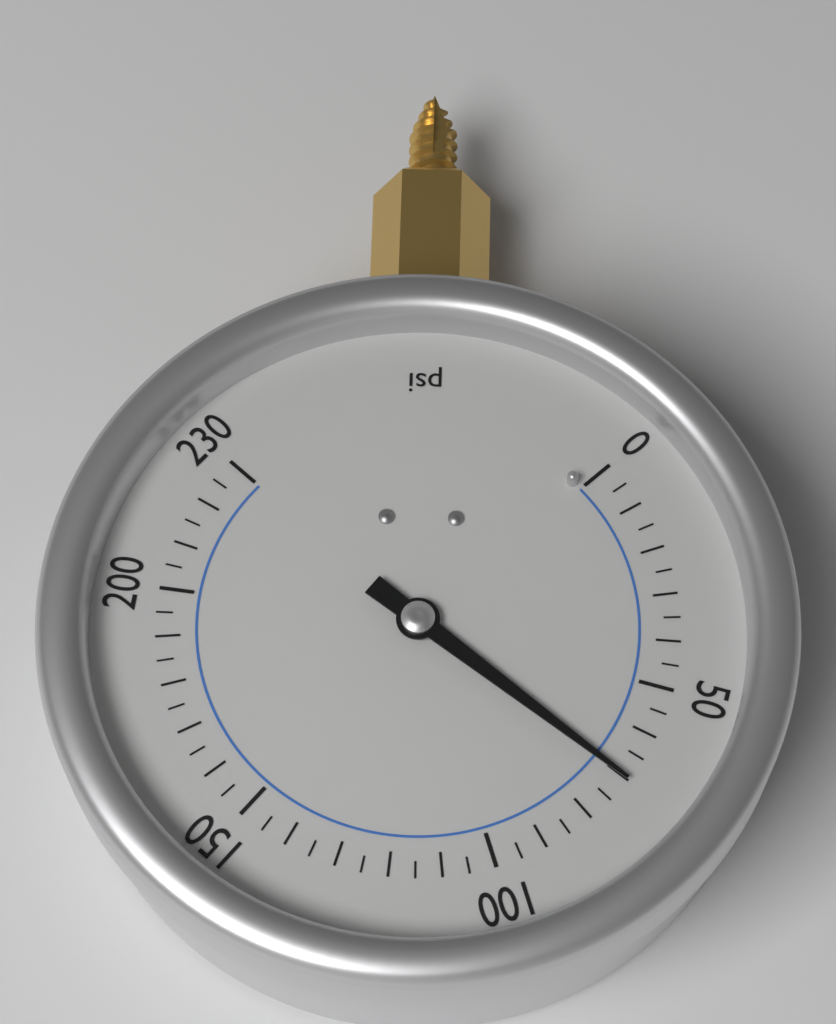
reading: 70 psi
